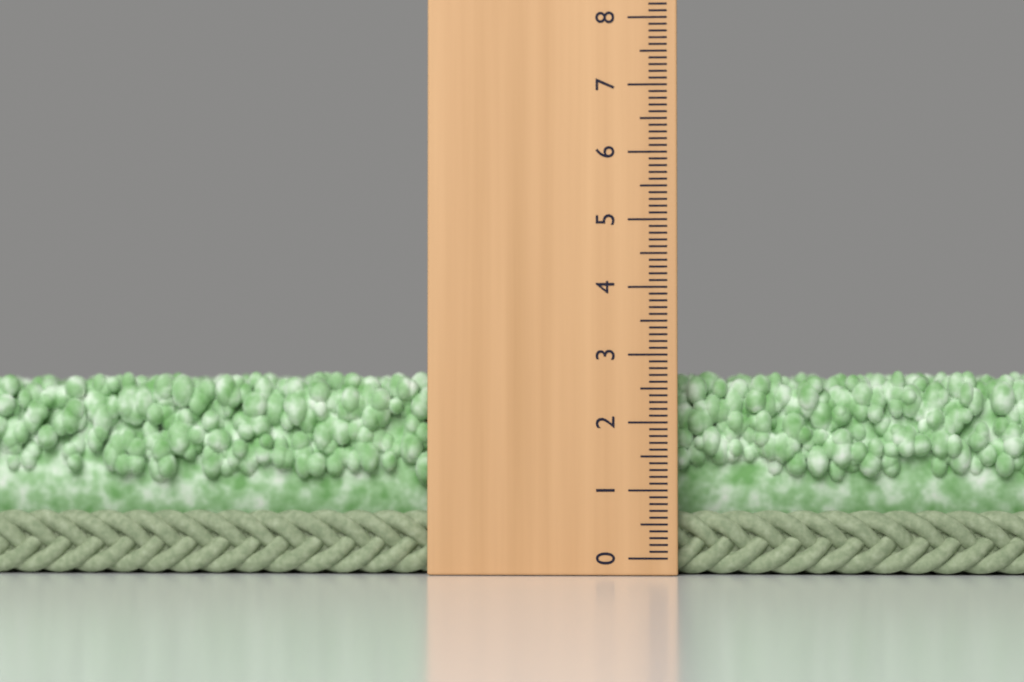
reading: 2.8 (no unit)
